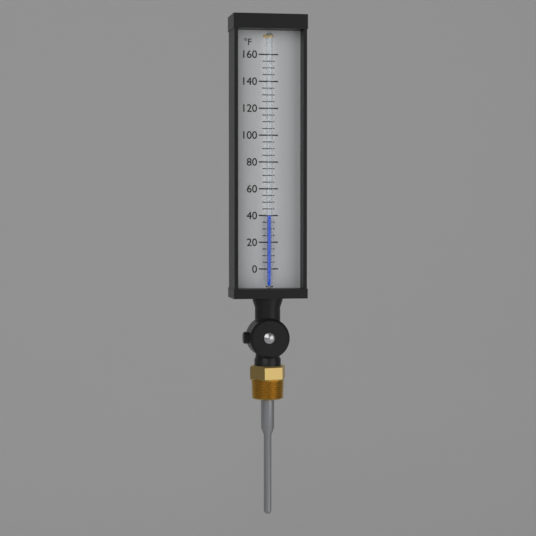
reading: 40 °F
